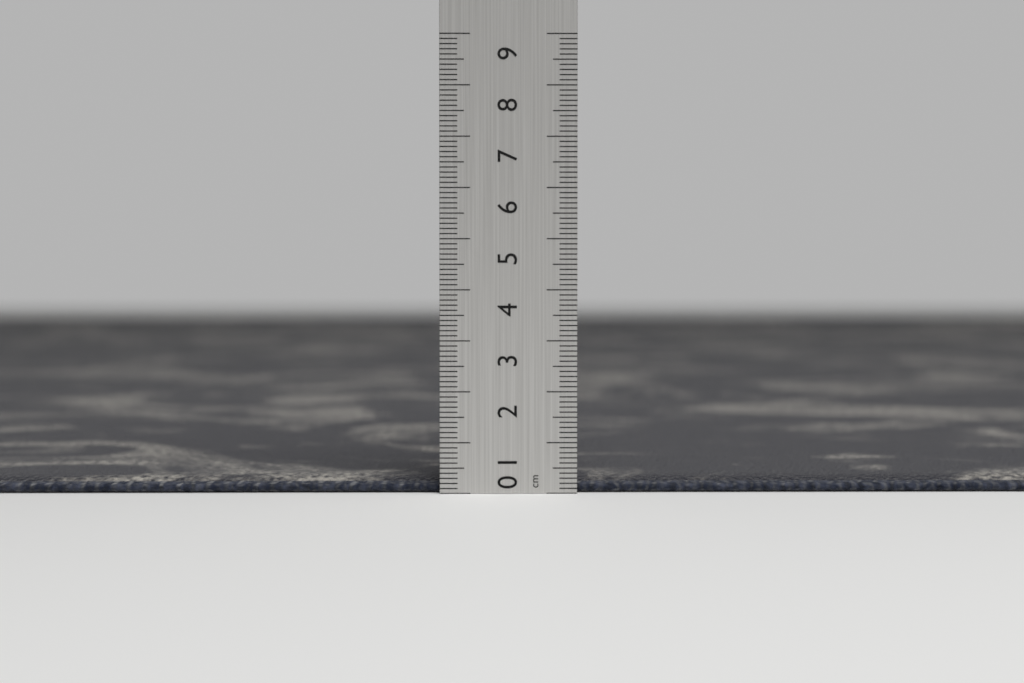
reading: 0.3 cm
